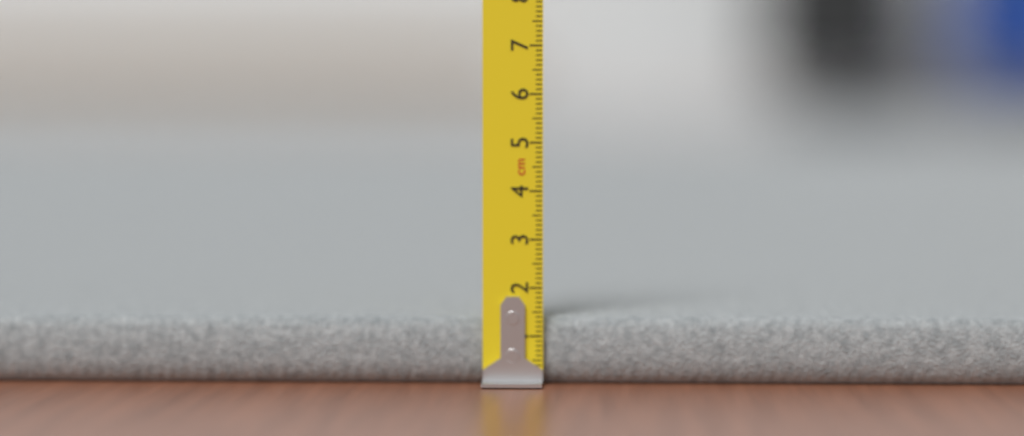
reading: 1.4 cm
